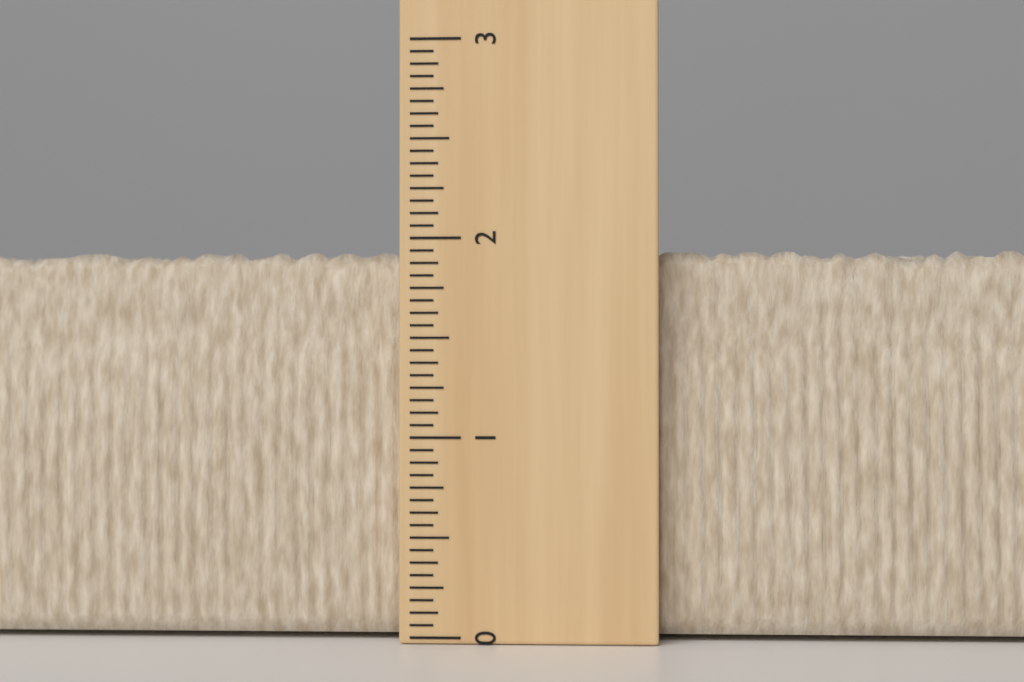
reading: 1.9375 (no unit)
